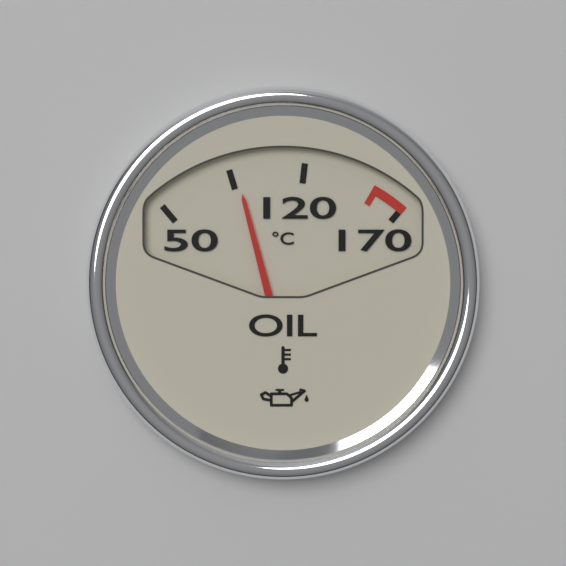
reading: 88 °C
